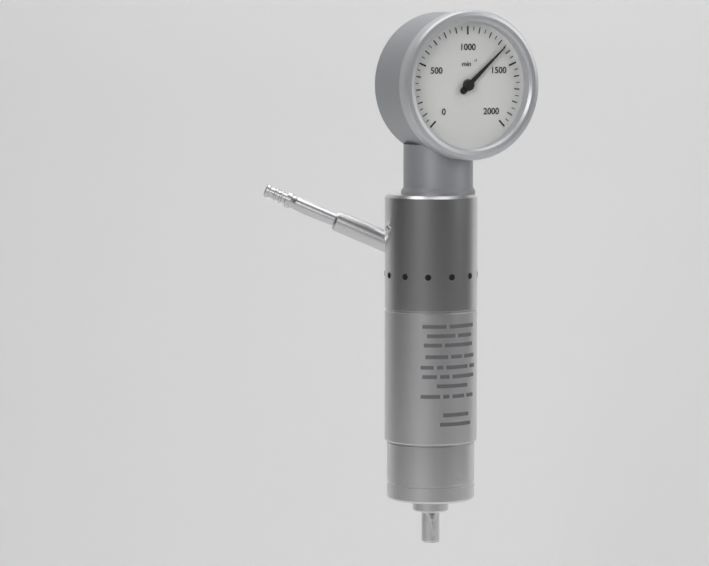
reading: 1350 min⁻¹
